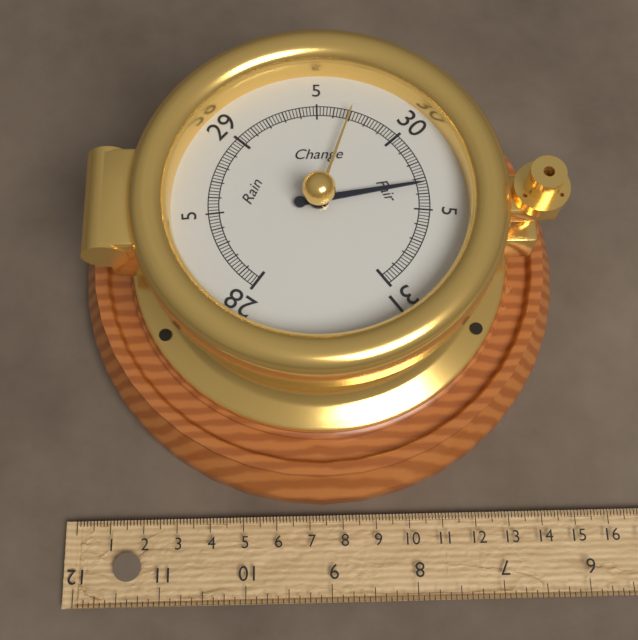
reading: 30.34 inHg
